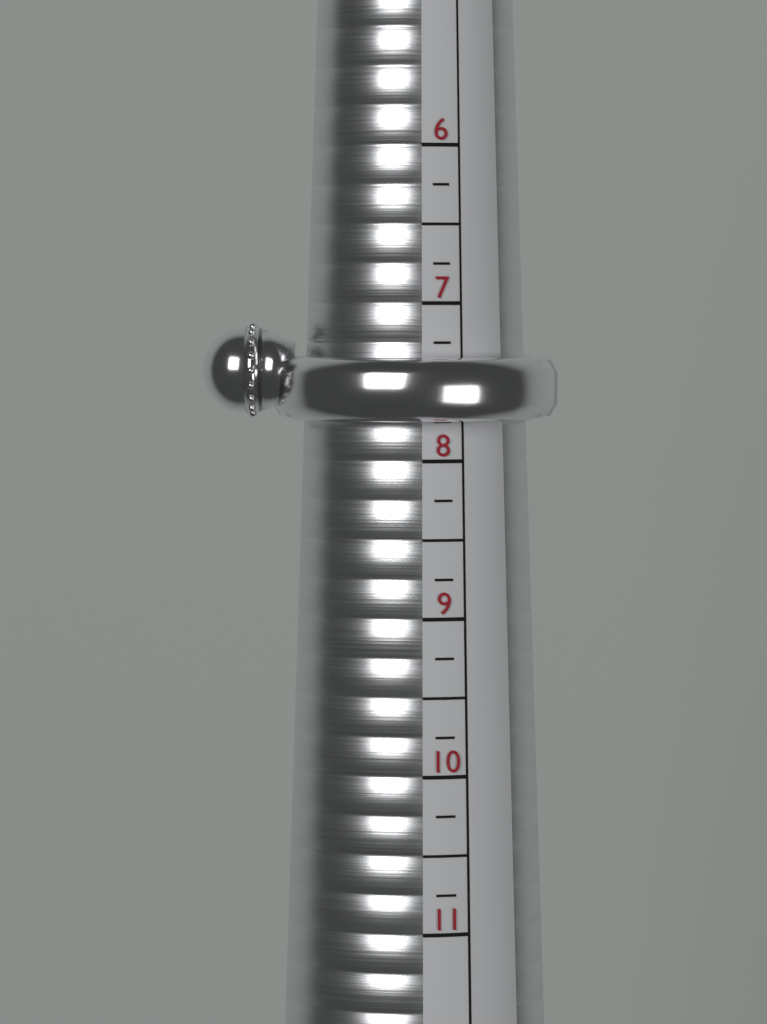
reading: 7.75 (no unit)
